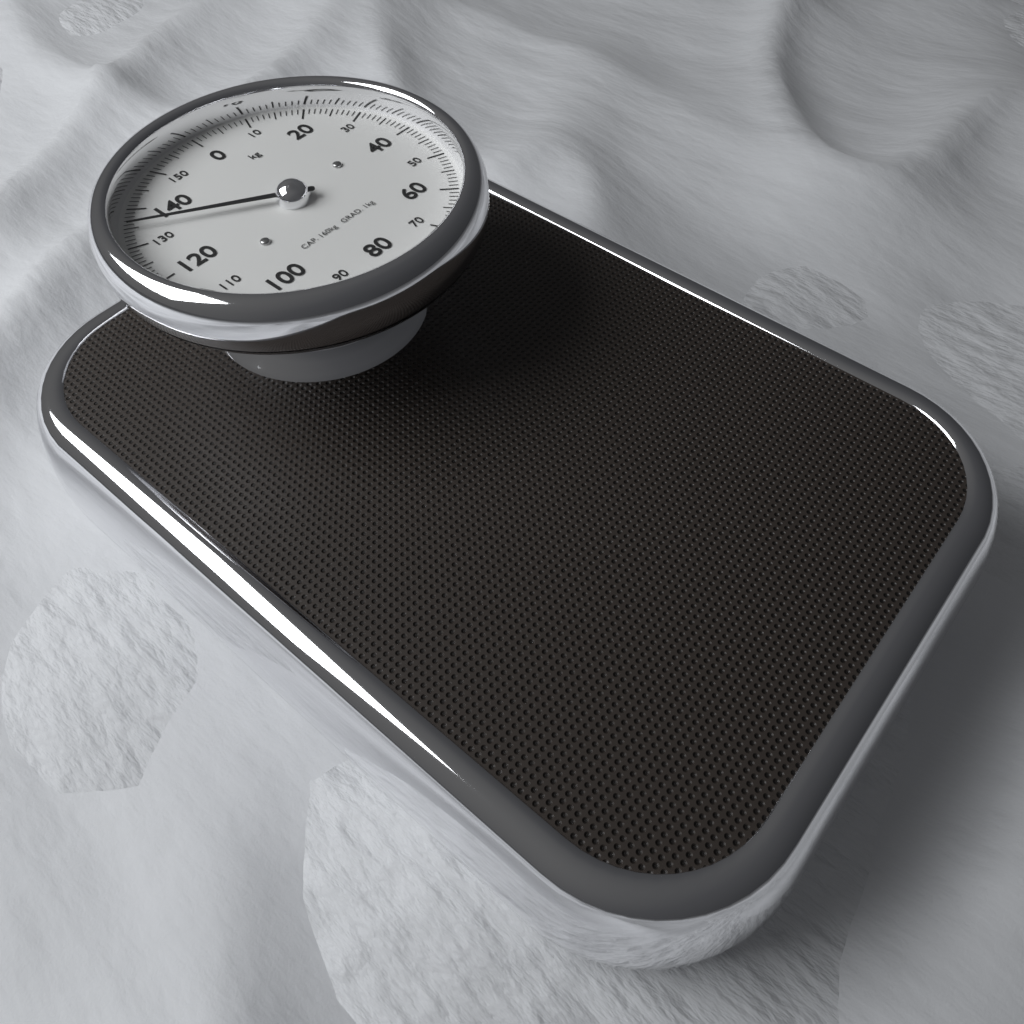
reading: 135 kg
